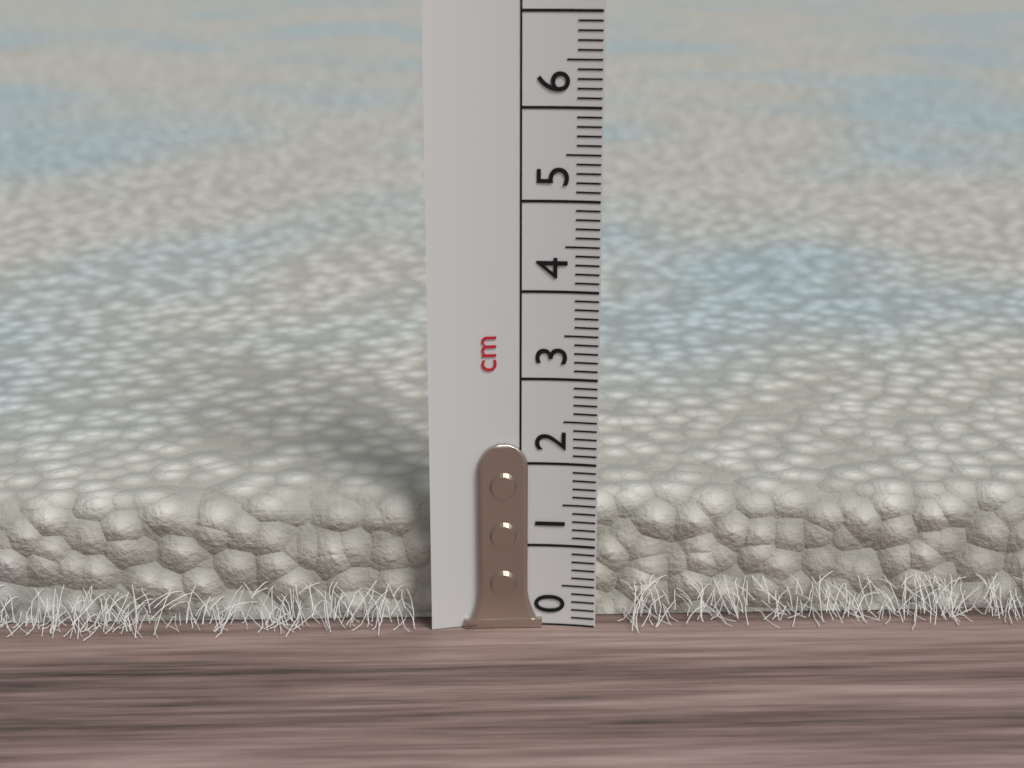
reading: 1.5 cm
